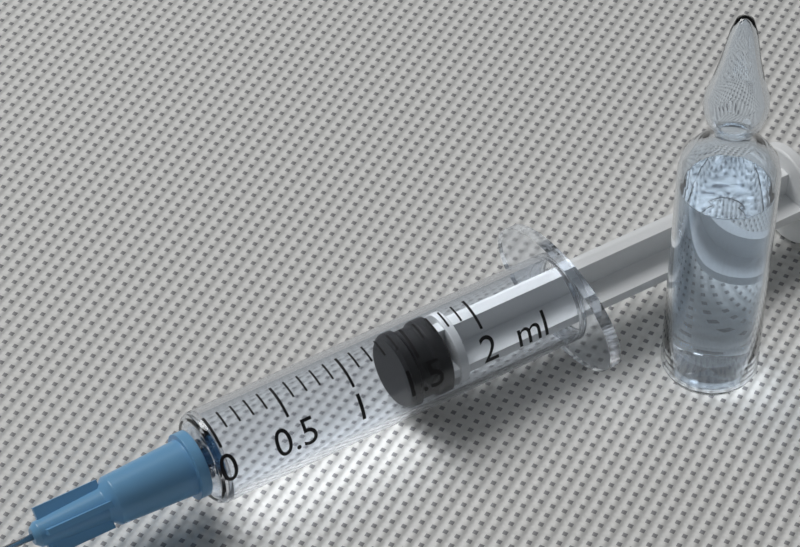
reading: 1.4 ml
